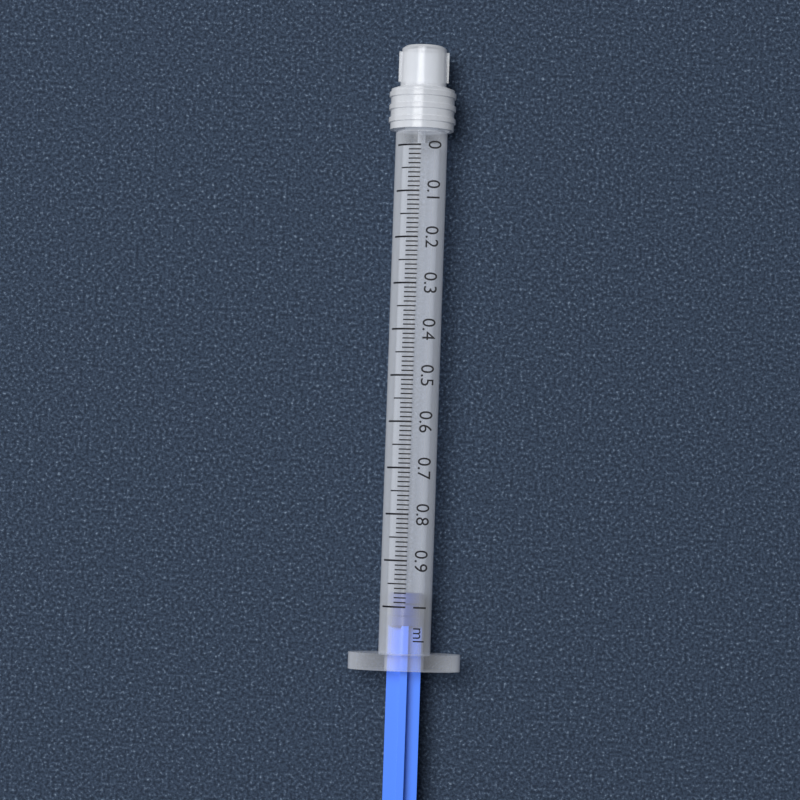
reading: 0.97 ml
